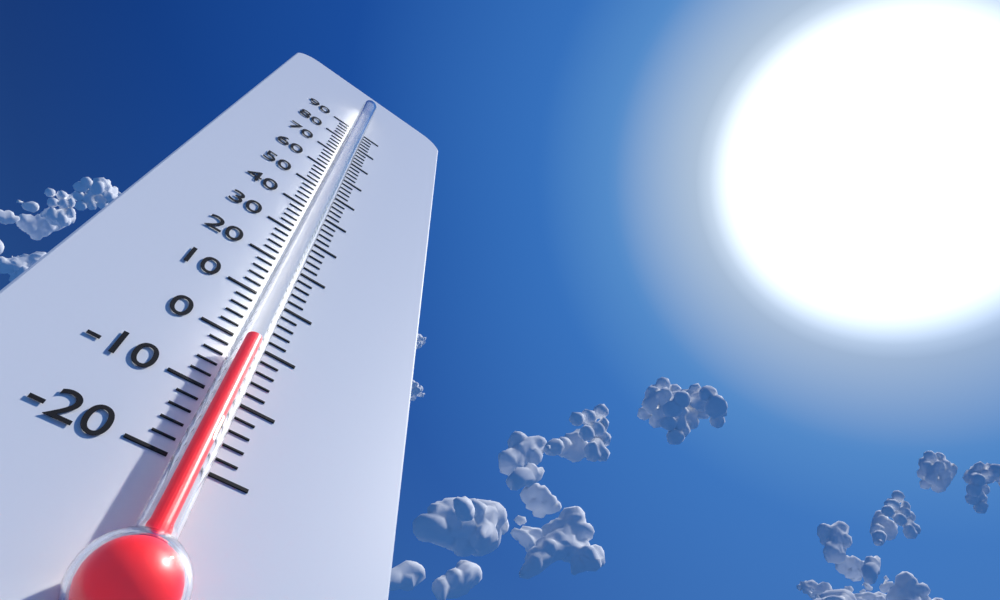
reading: -2 (no unit)
